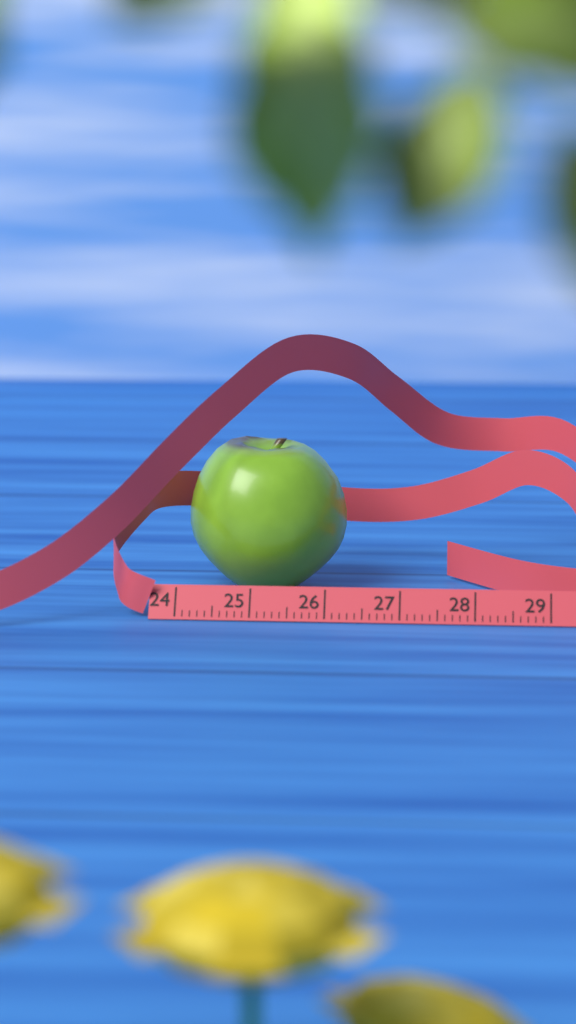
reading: 26.2 cm
